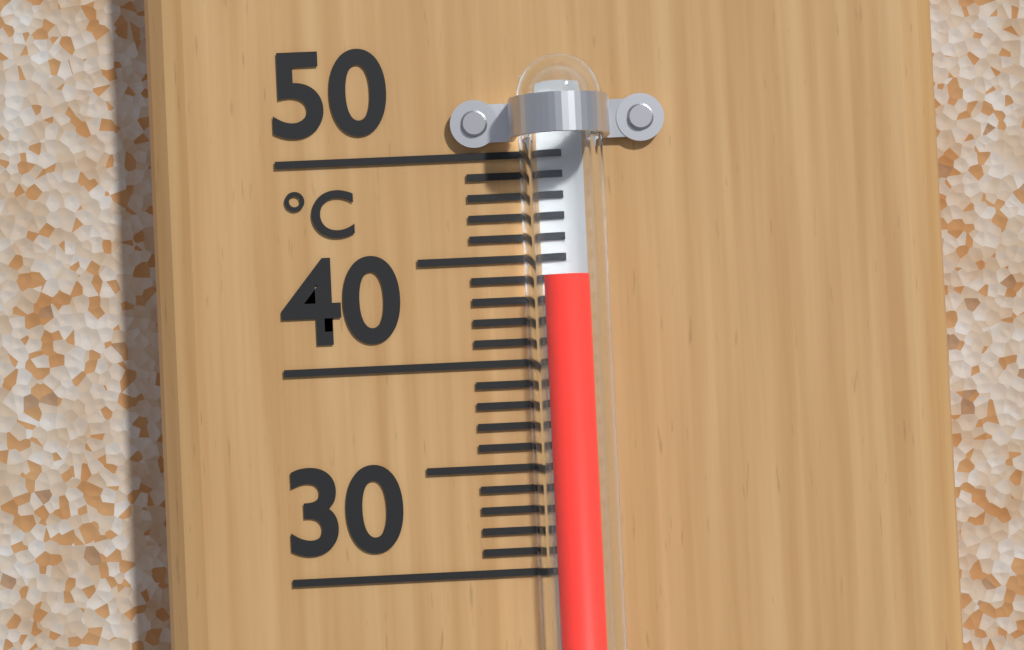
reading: 44 °C
